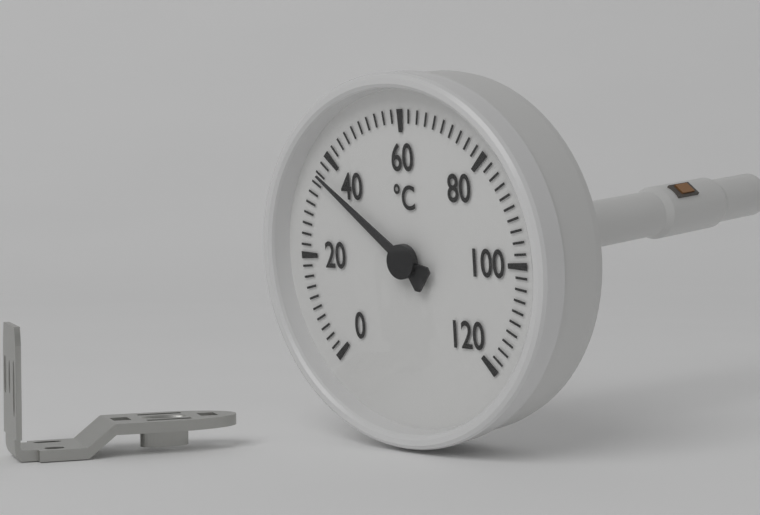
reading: 36 °C
